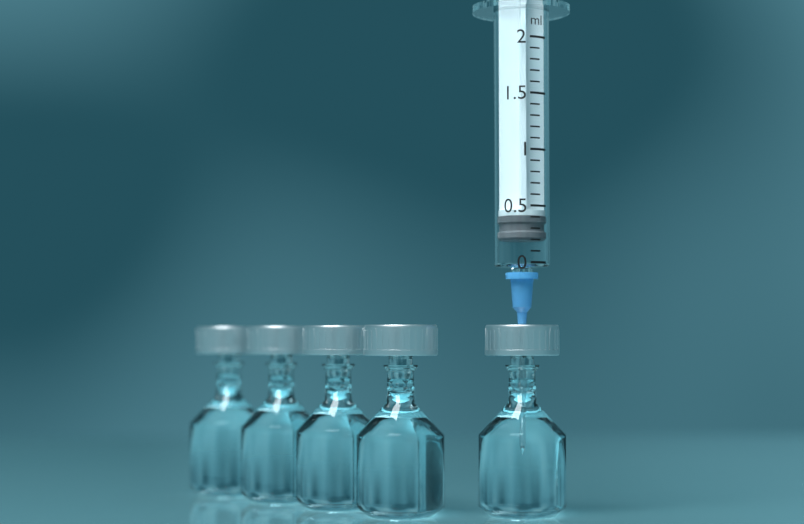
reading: 0.2 ml
